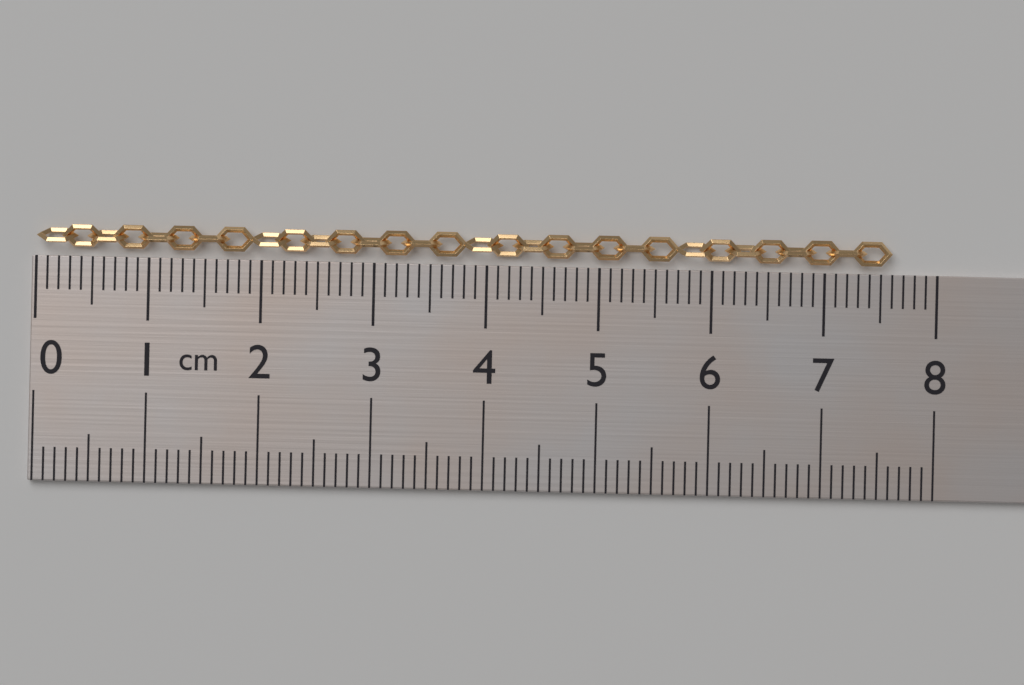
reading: 7.6 cm
